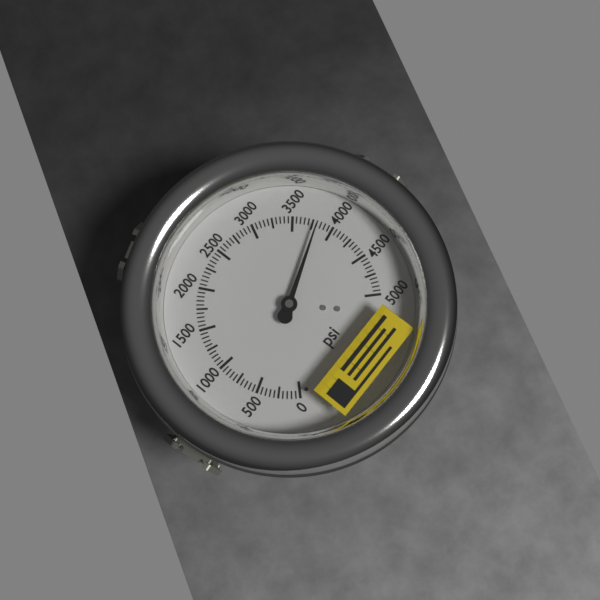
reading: 3800 psi
